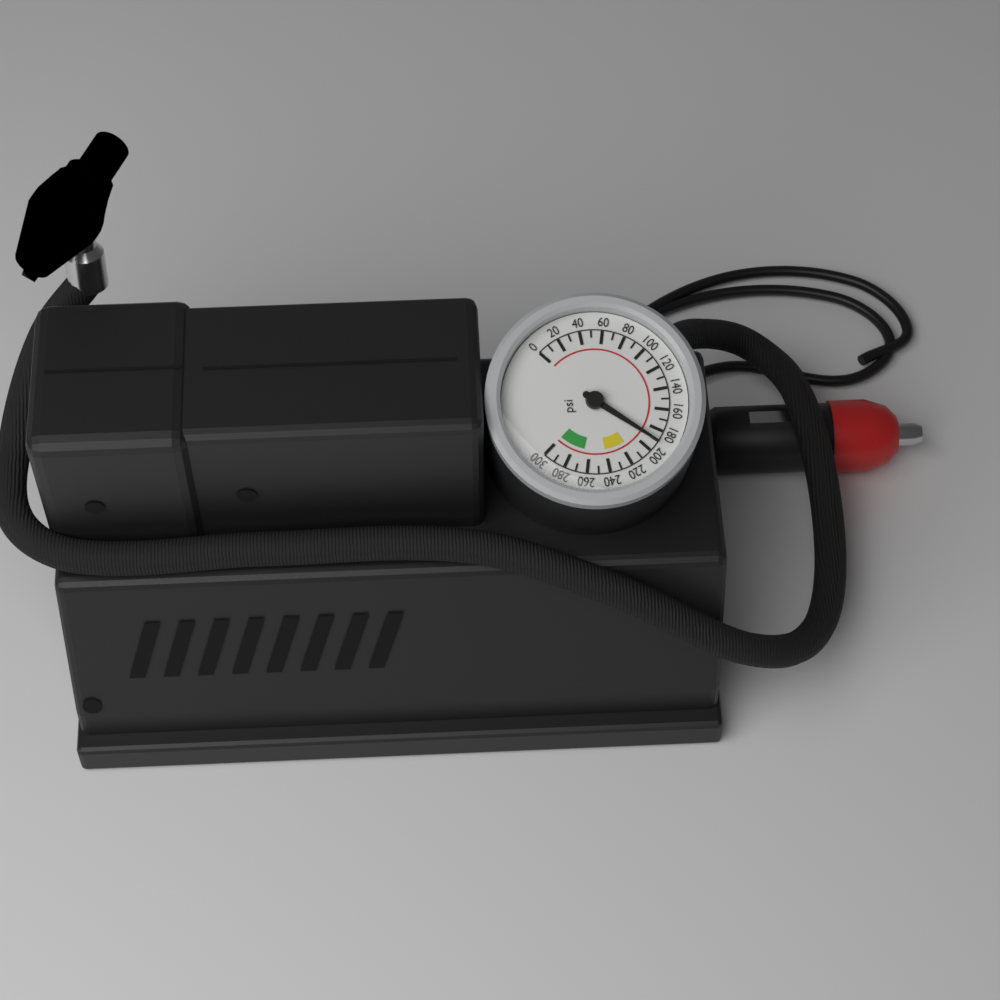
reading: 190 psi
